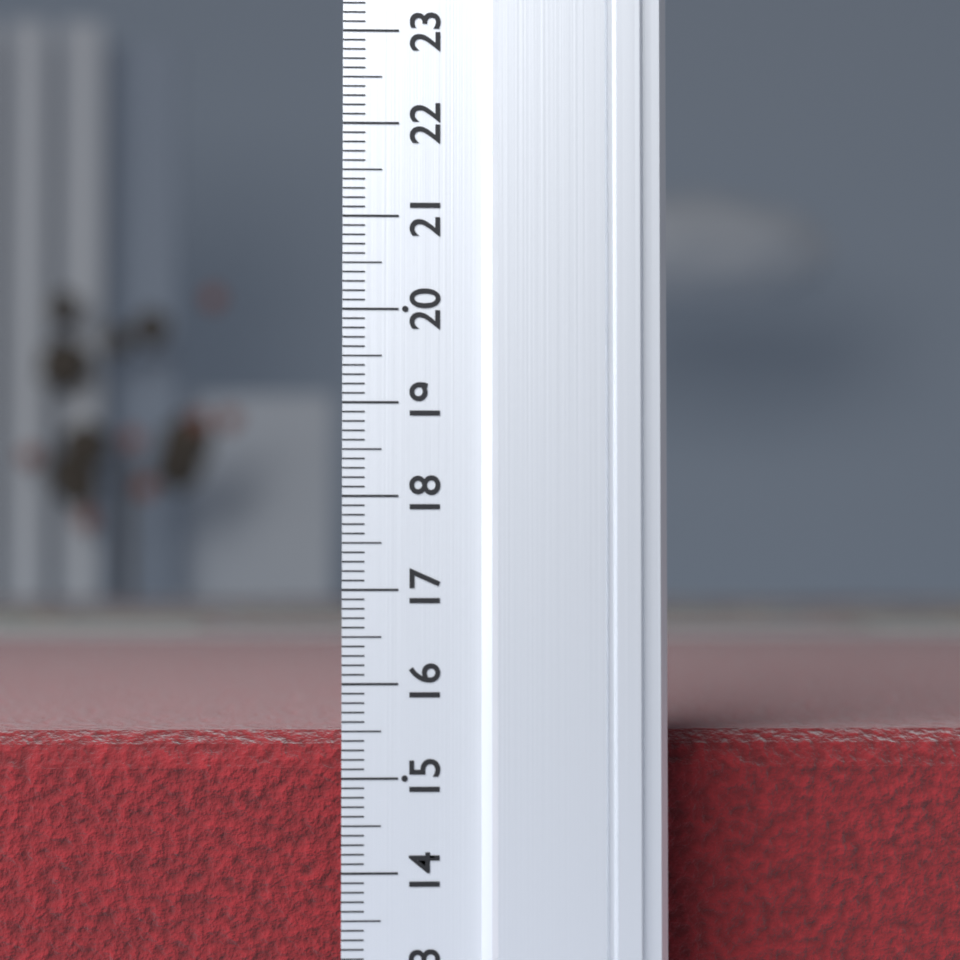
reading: 15.4 (no unit)
